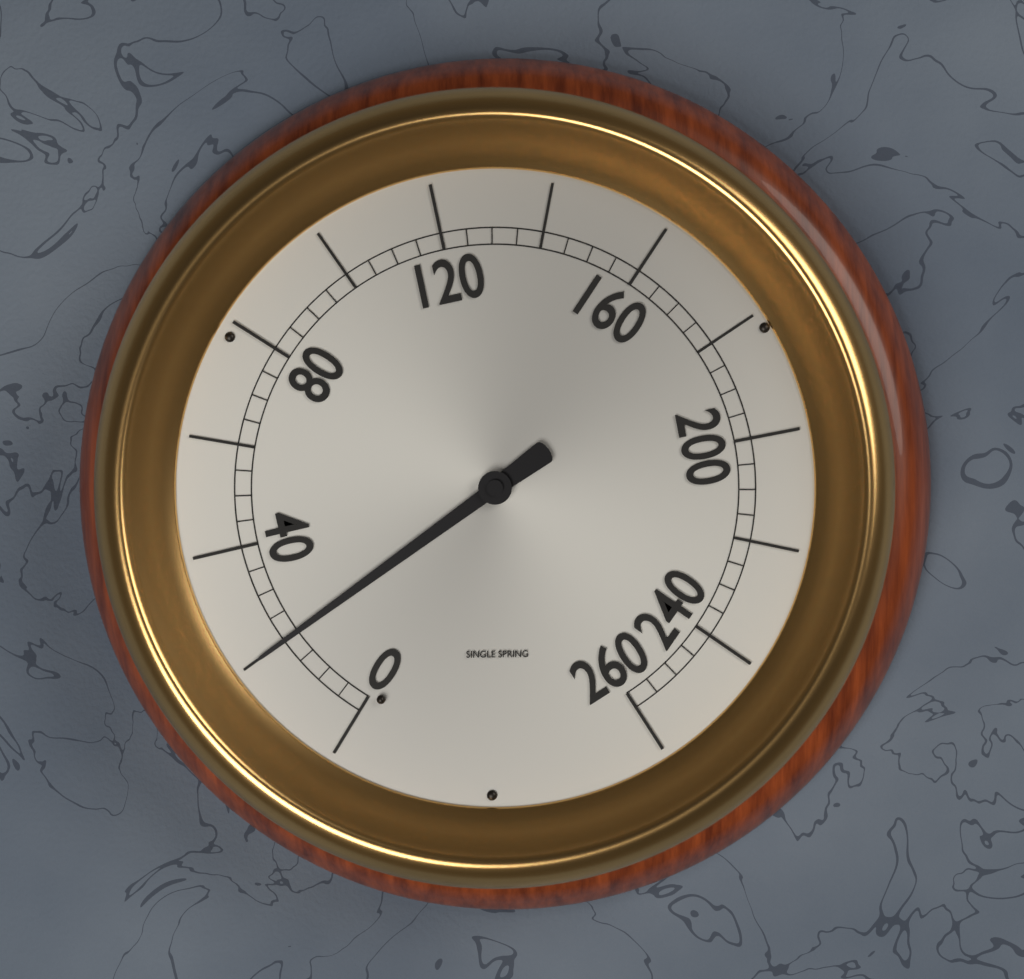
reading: 20 (no unit)
